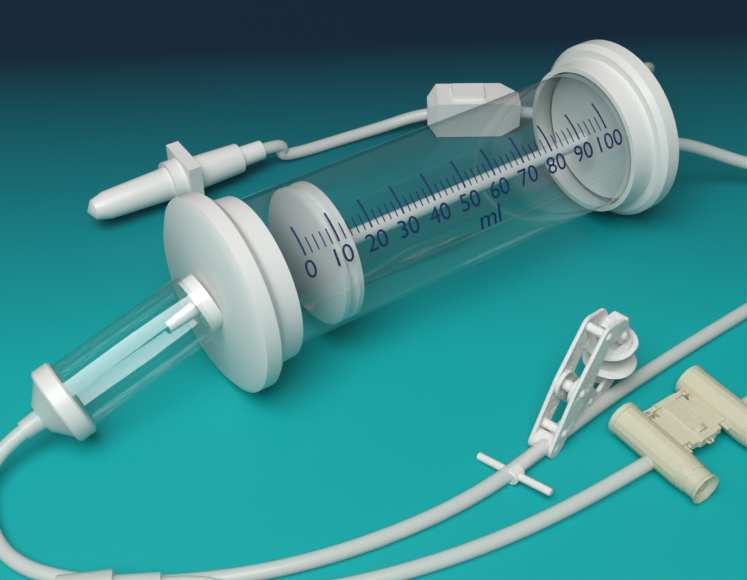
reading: 8 ml
